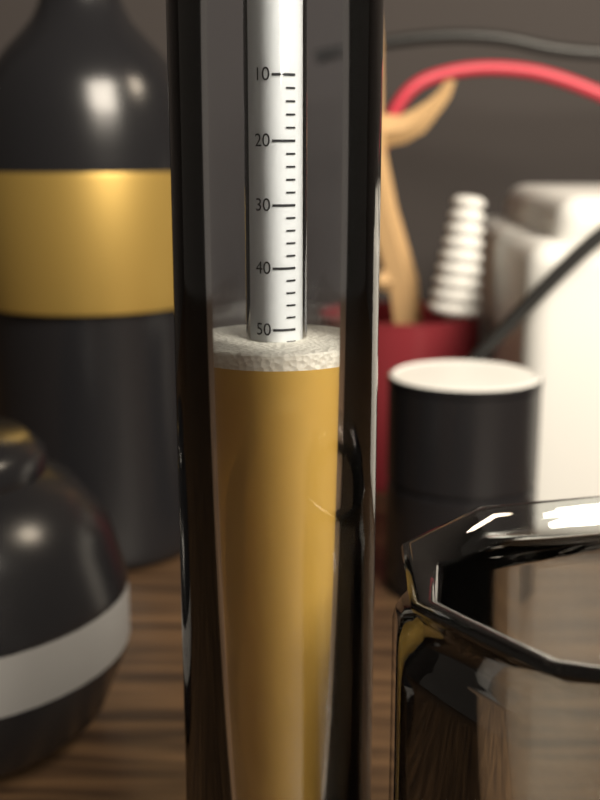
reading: 52 (no unit)
